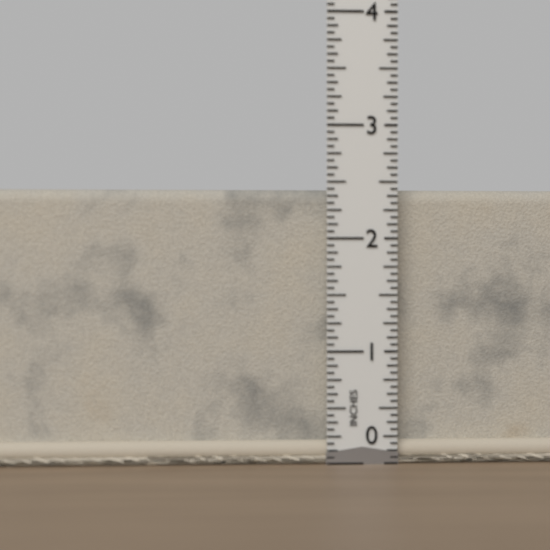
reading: 2.4375 in
